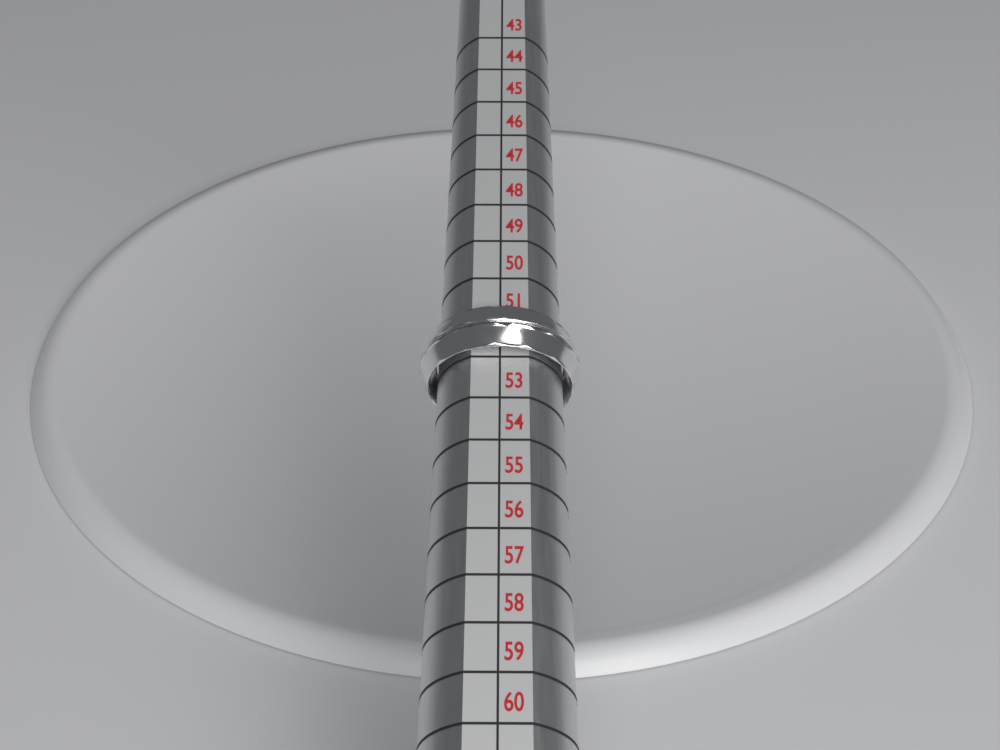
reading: 52 (no unit)
